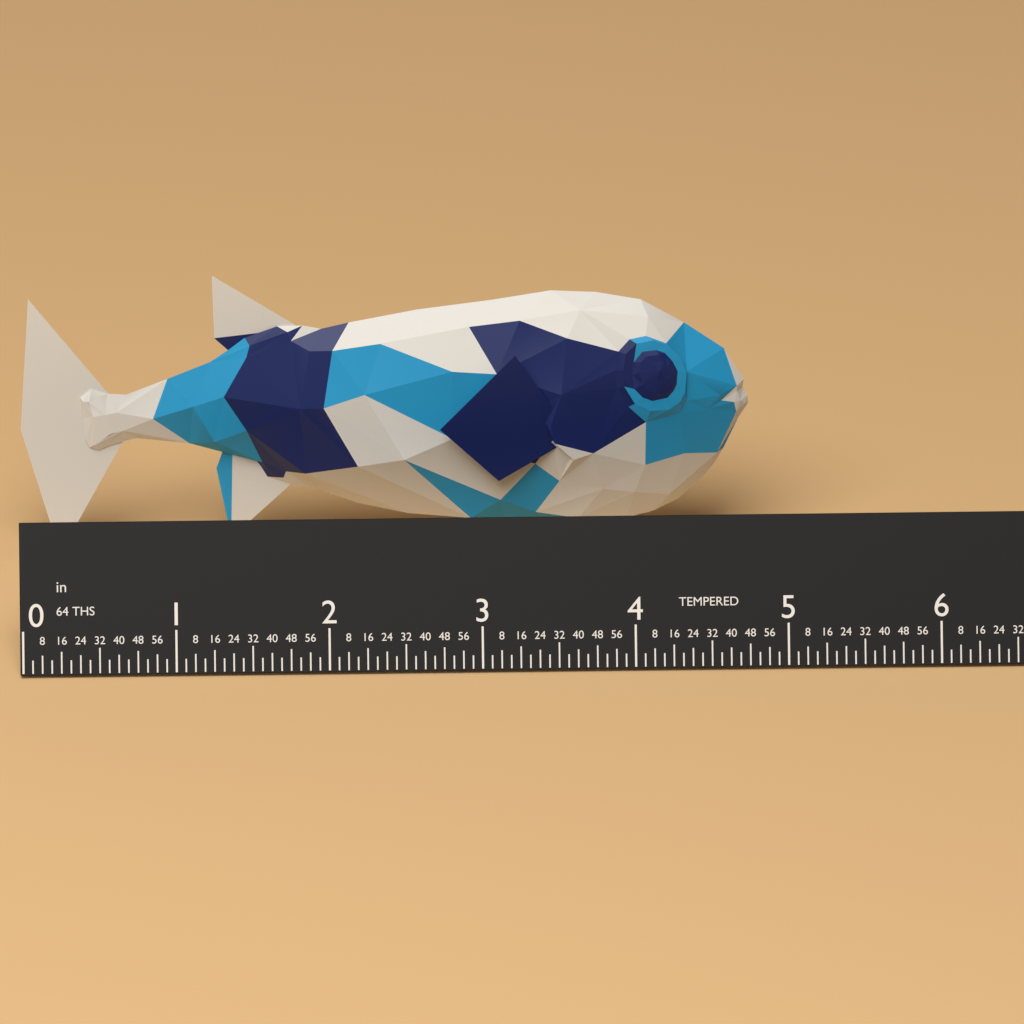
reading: 4.8125 in
